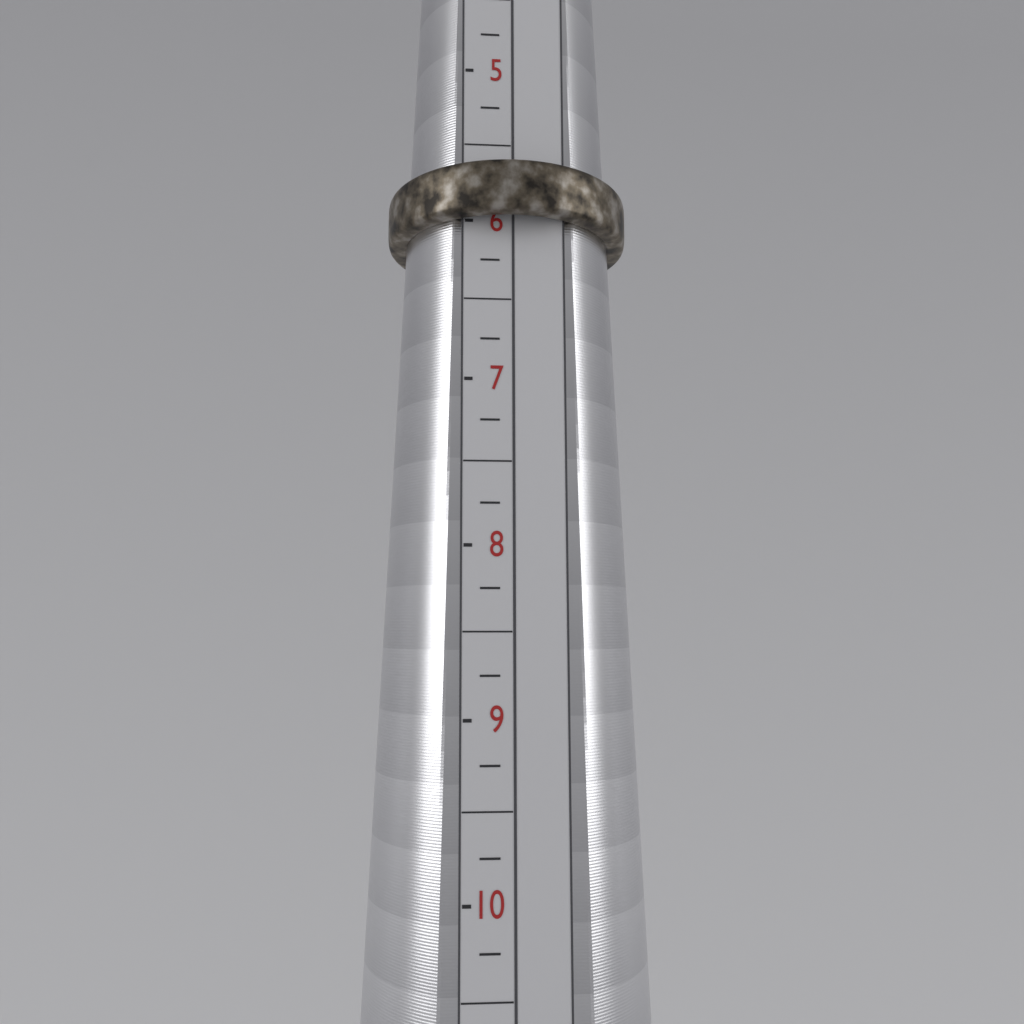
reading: 6.00 (no unit)
